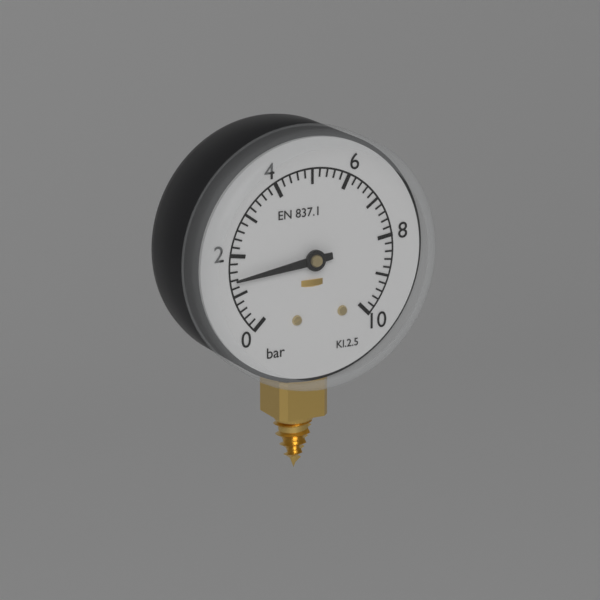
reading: 1.4 bar
